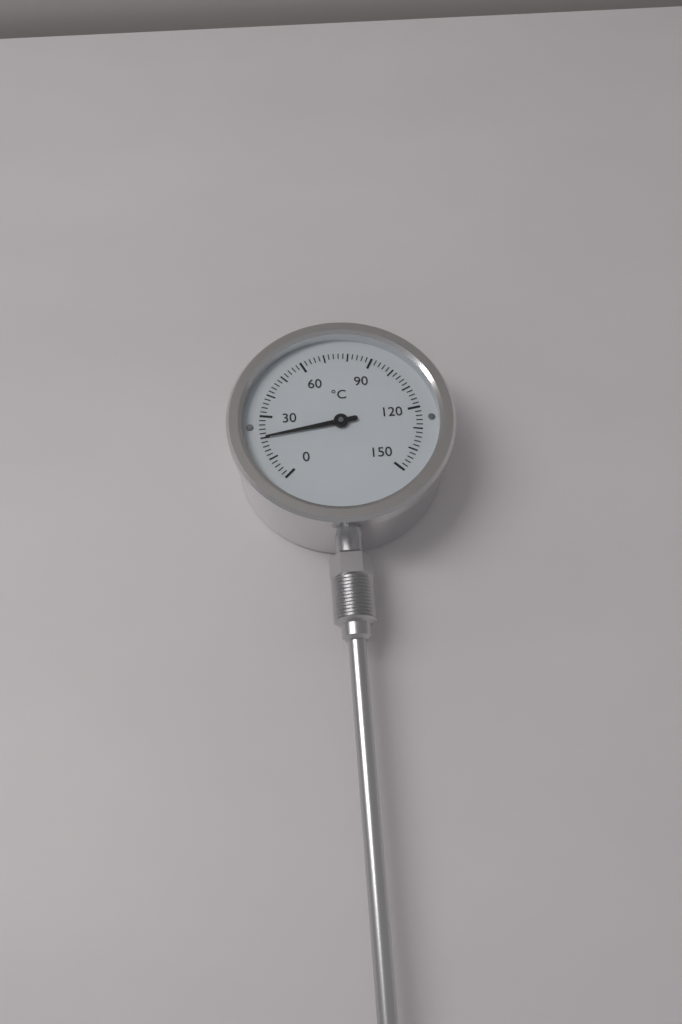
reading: 20 °C
